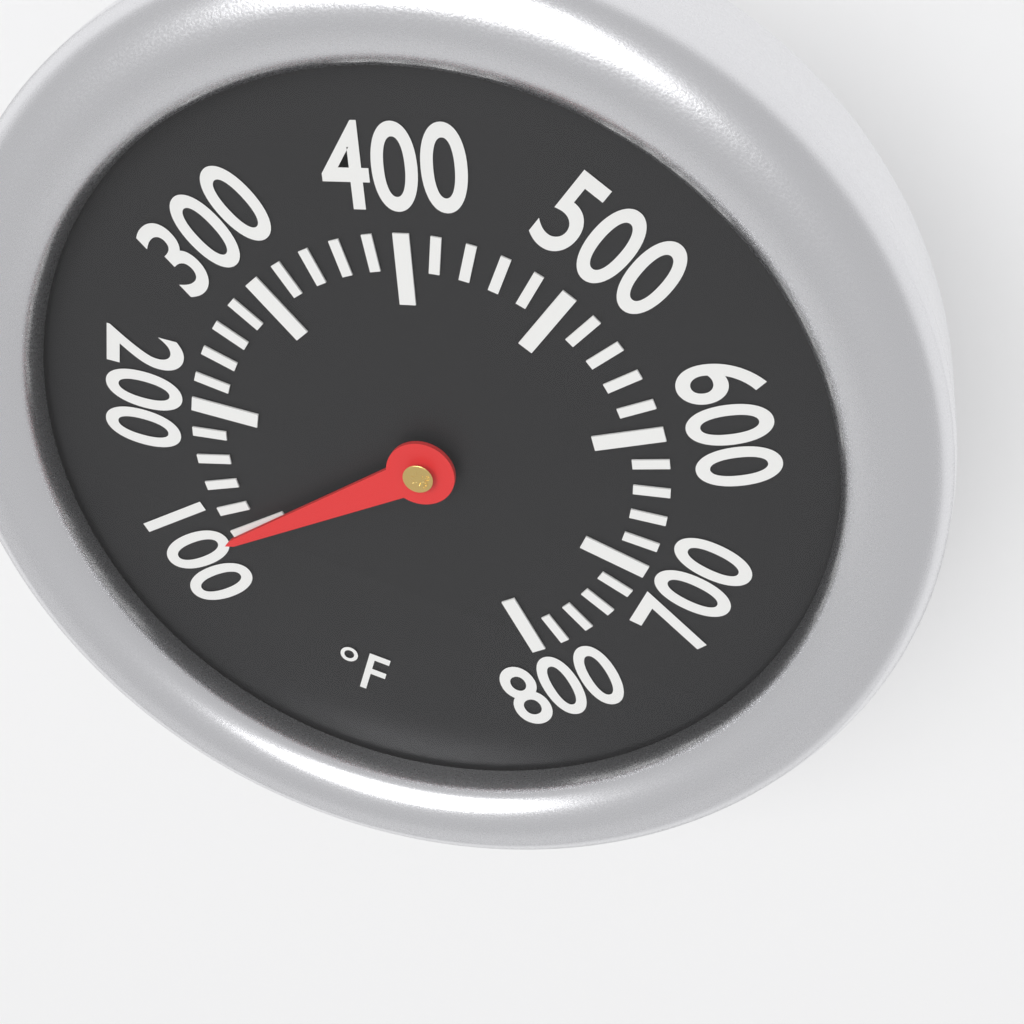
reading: 100 °F
